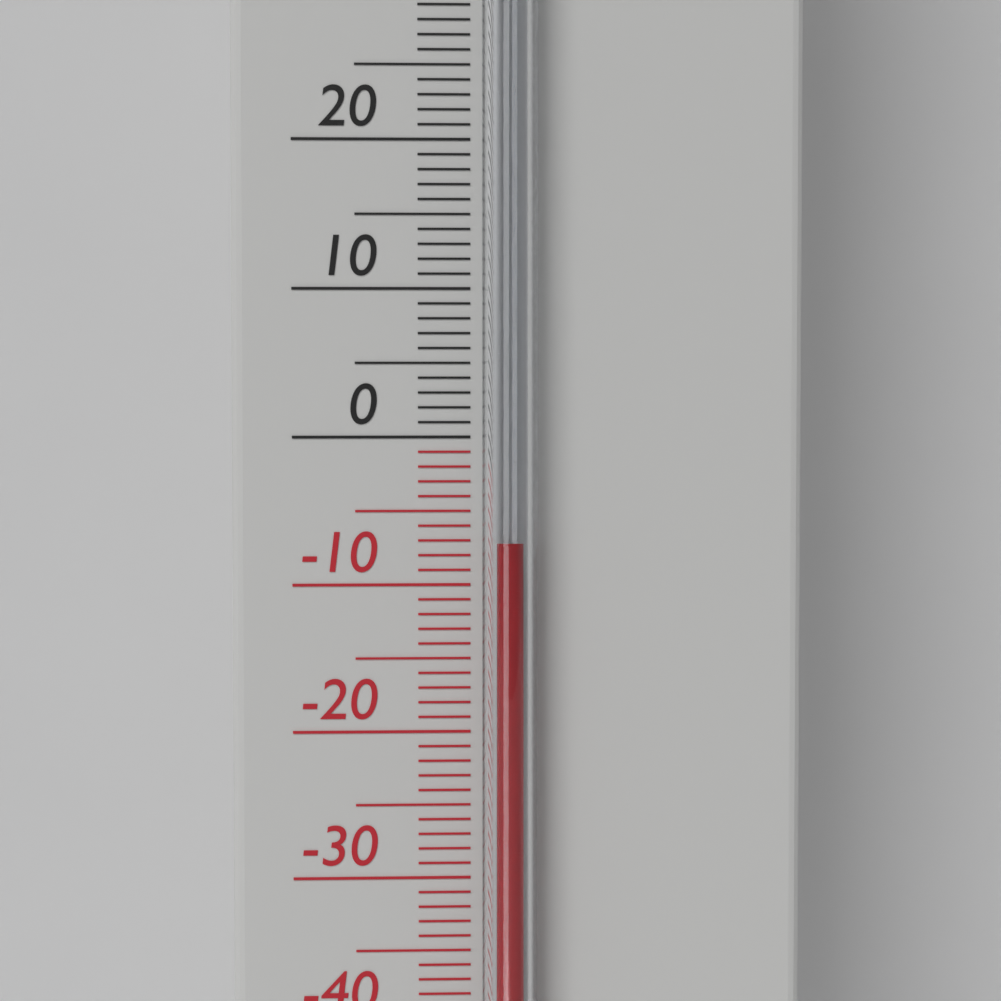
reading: -7 °C
